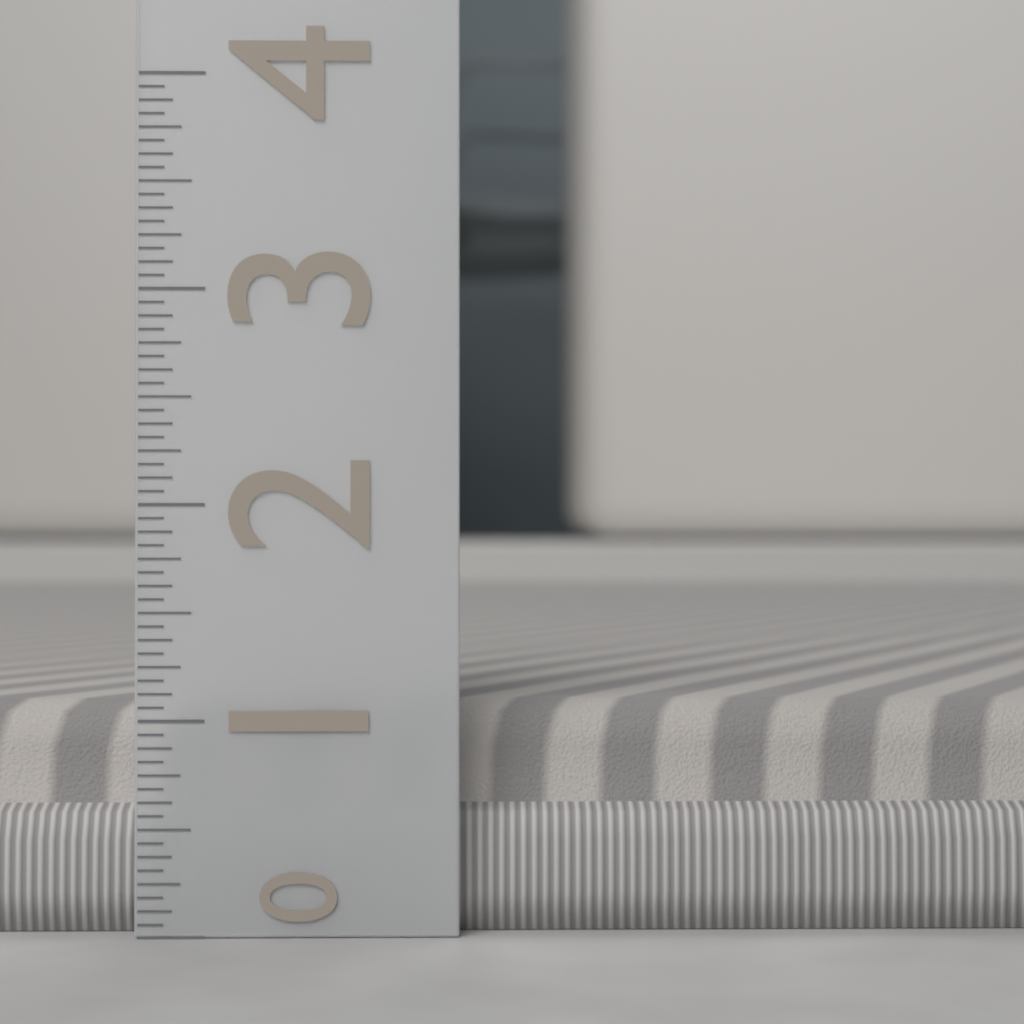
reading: 1.0625 (no unit)
